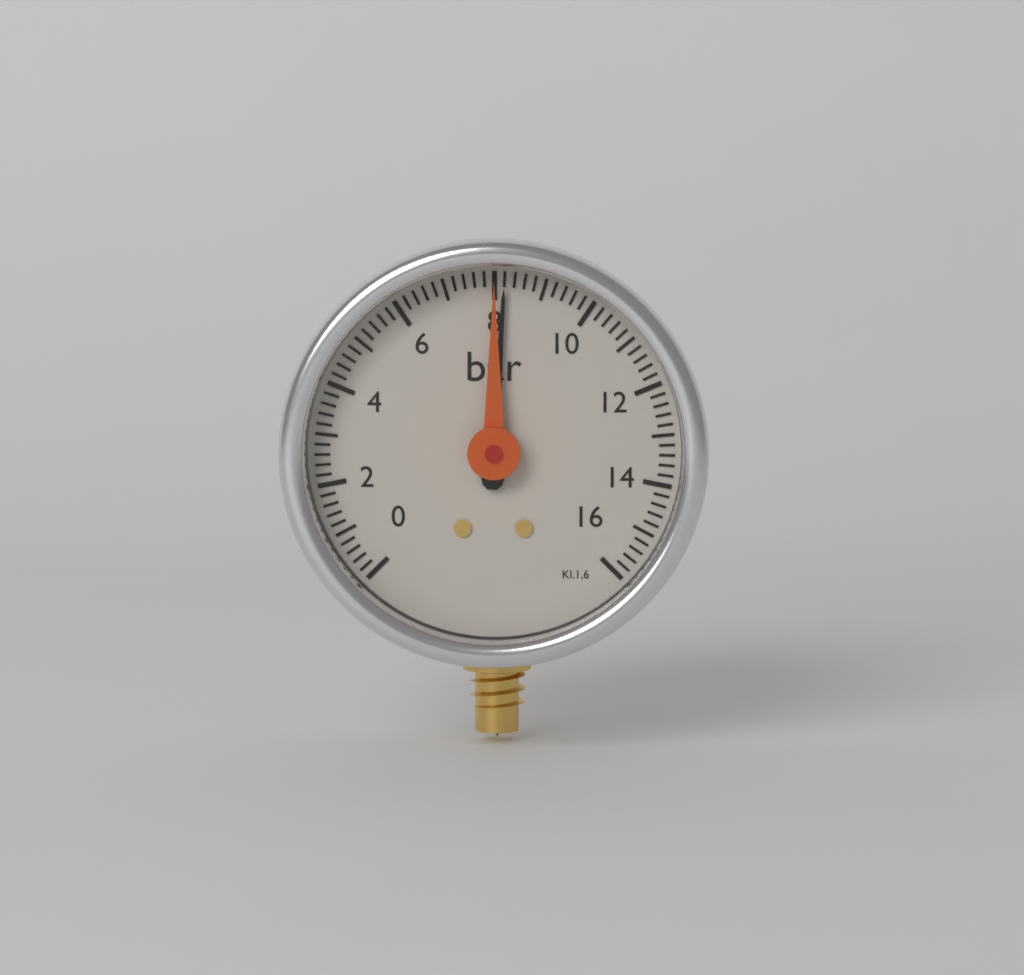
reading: 8.2 bar
